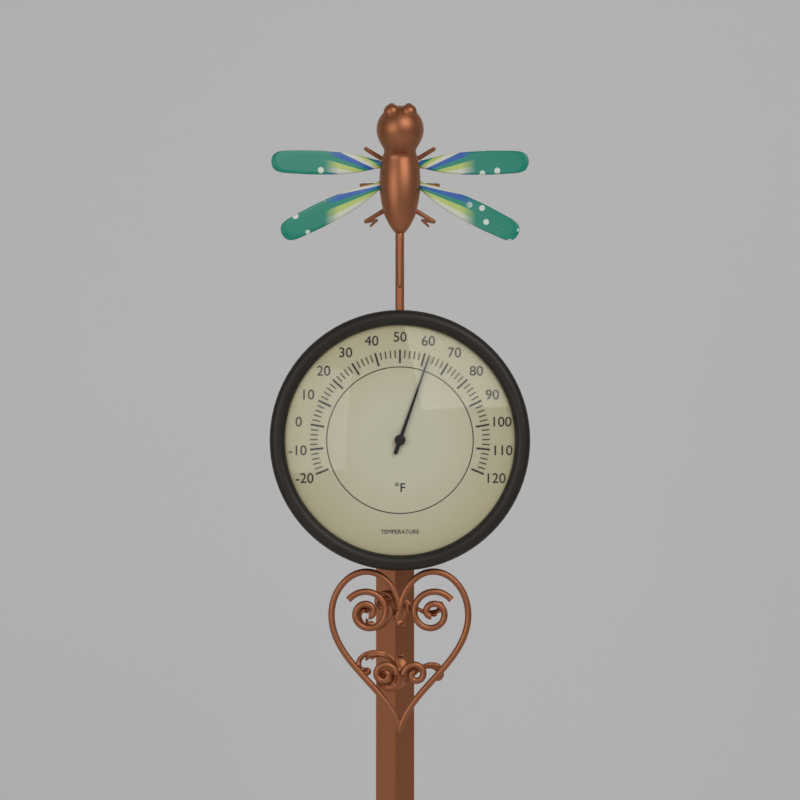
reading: 62 °F
